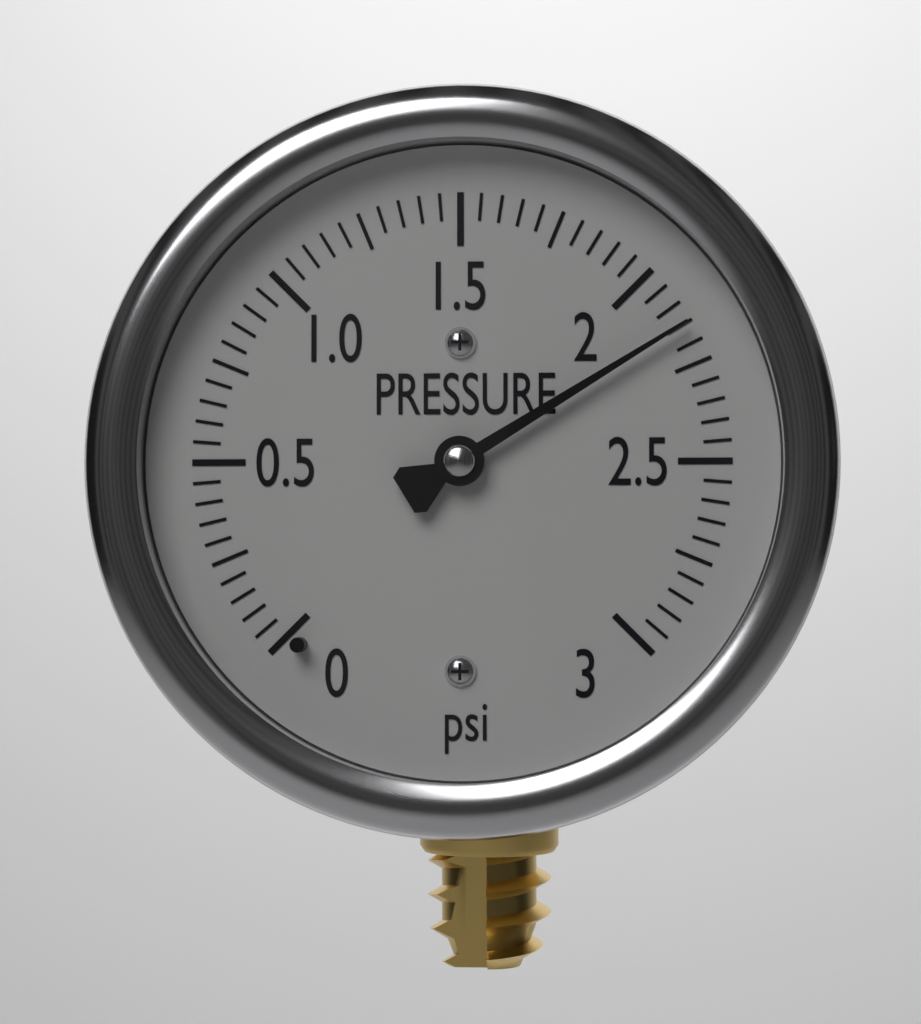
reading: 2.15 psi
